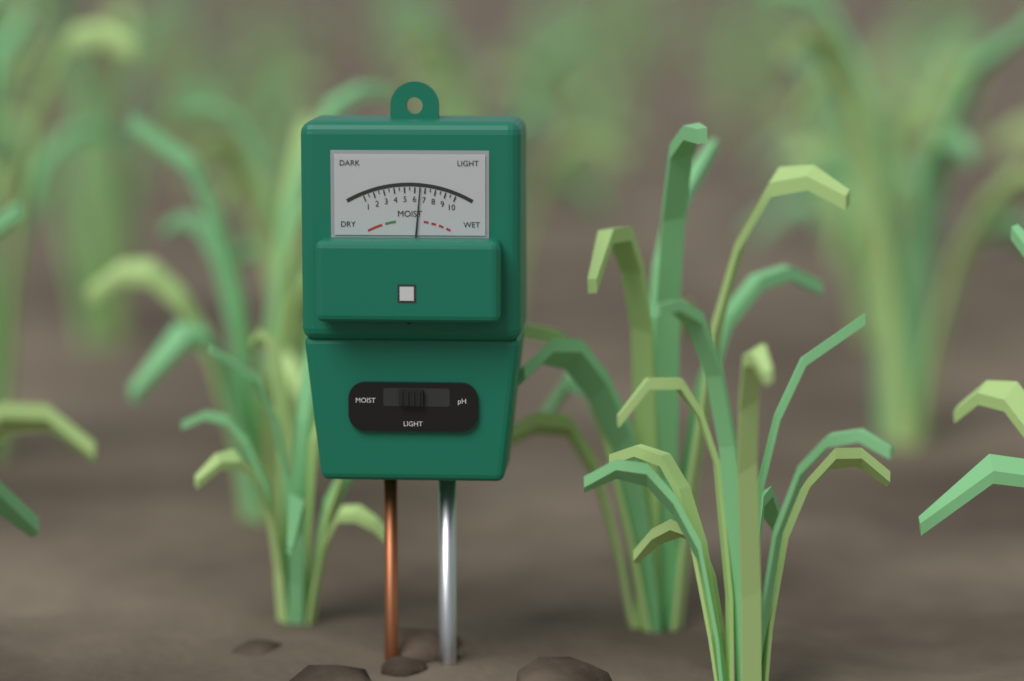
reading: 6.5 (no unit)
